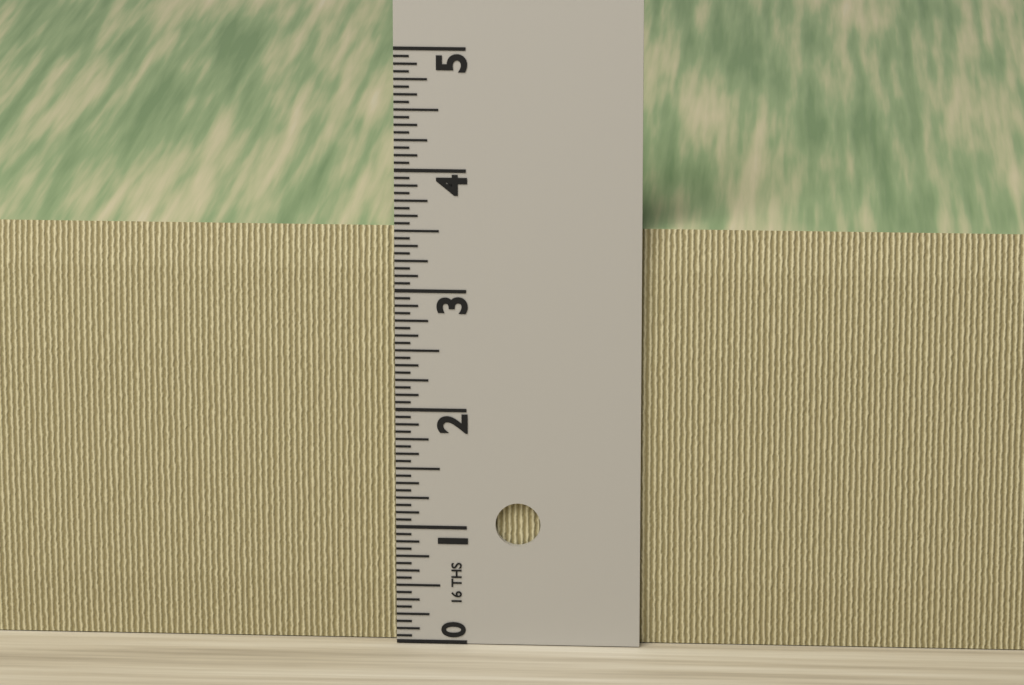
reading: 3.5000 in
